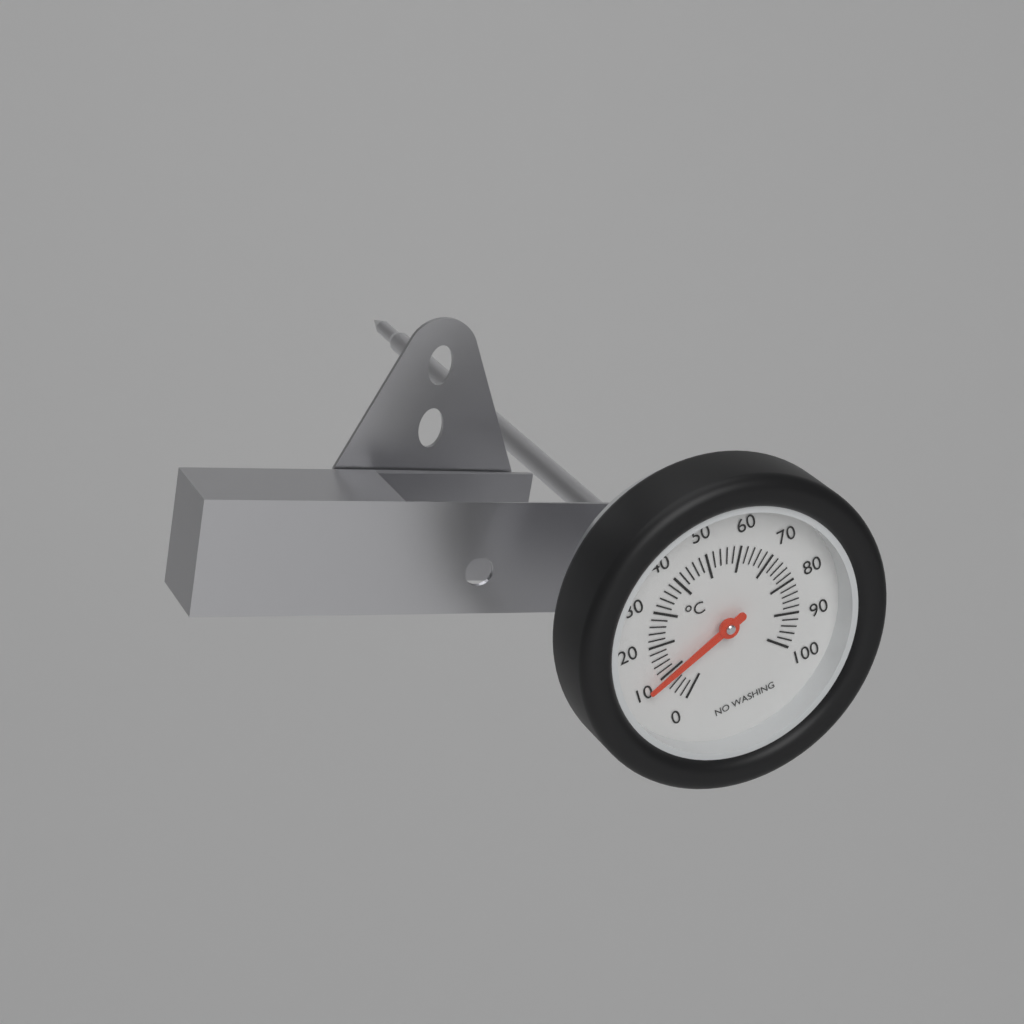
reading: 10 °C
